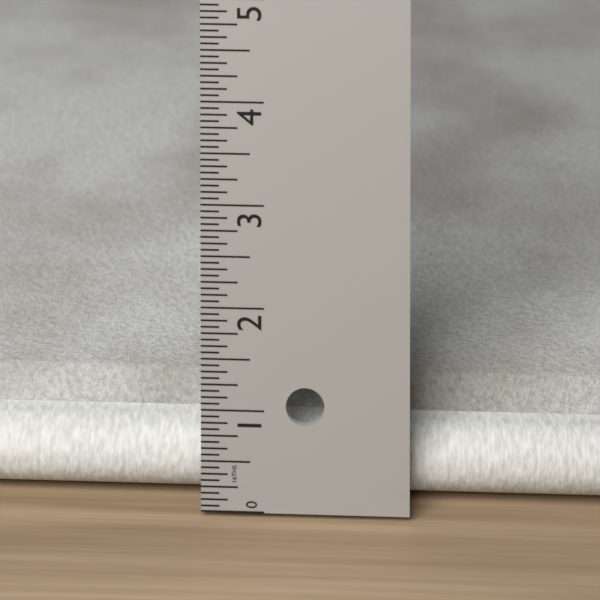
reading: 0.9375 in
